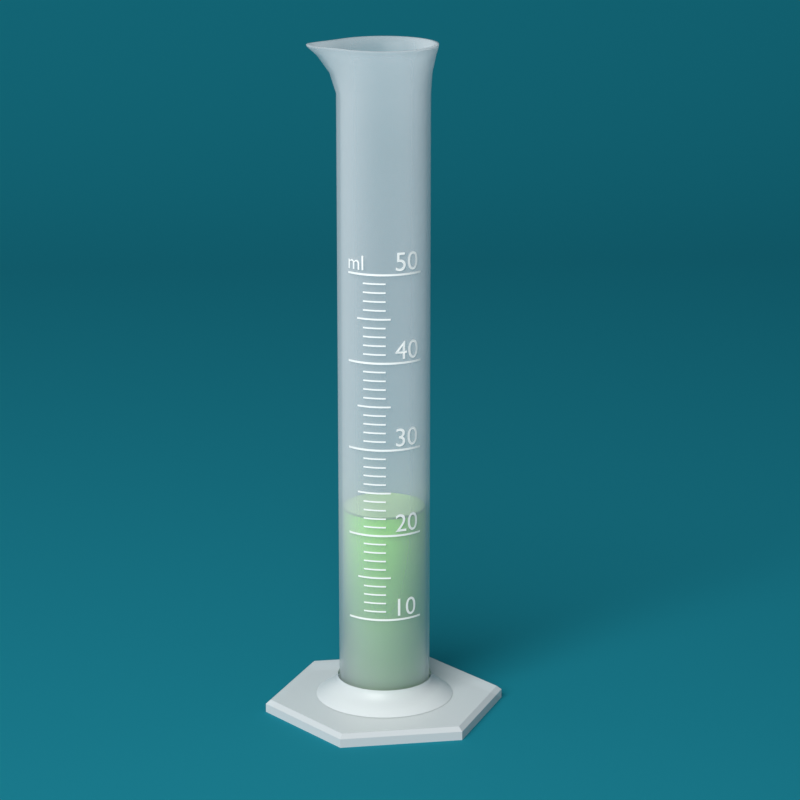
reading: 22 ml
